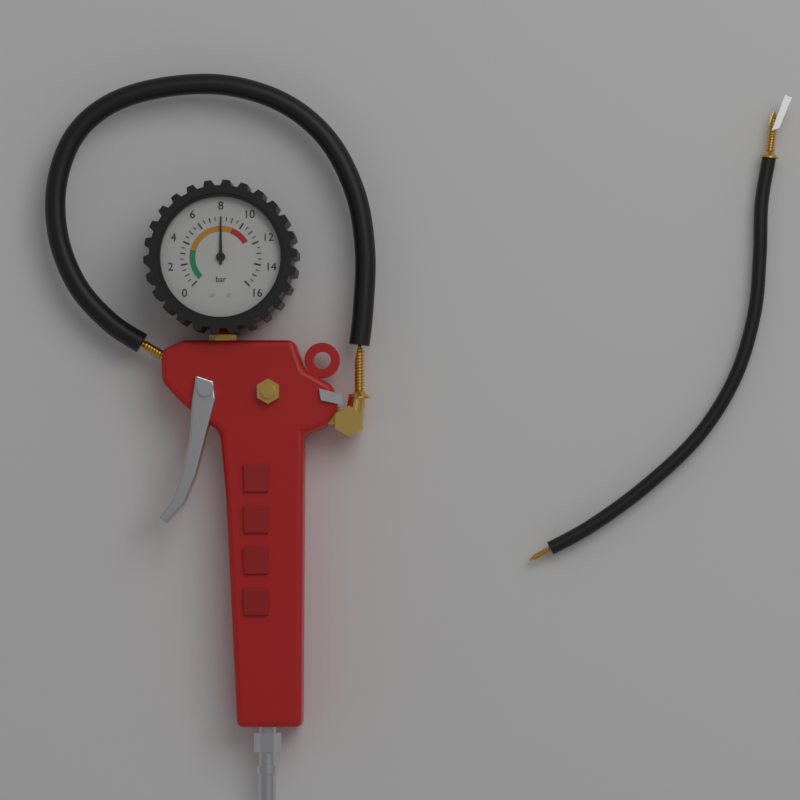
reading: 8.0 bar
